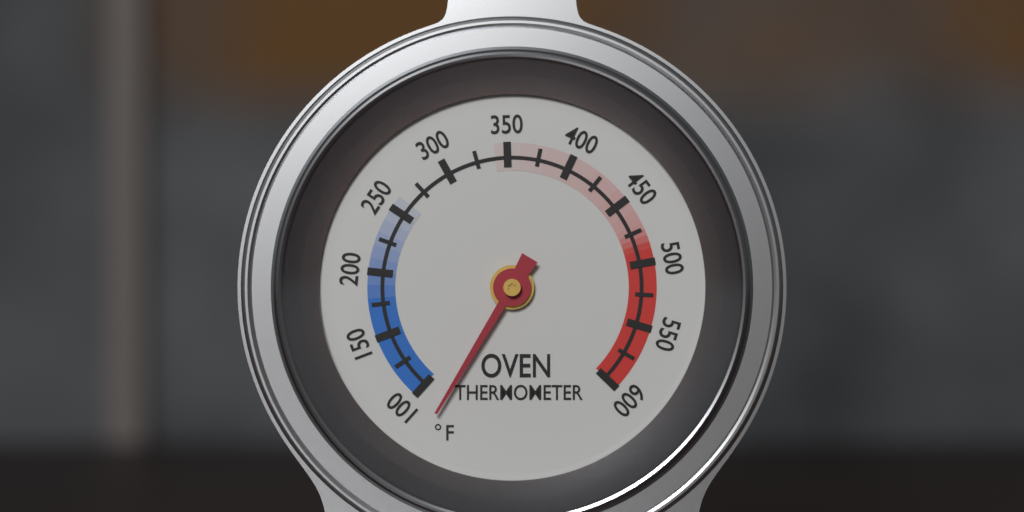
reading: 80 °F
